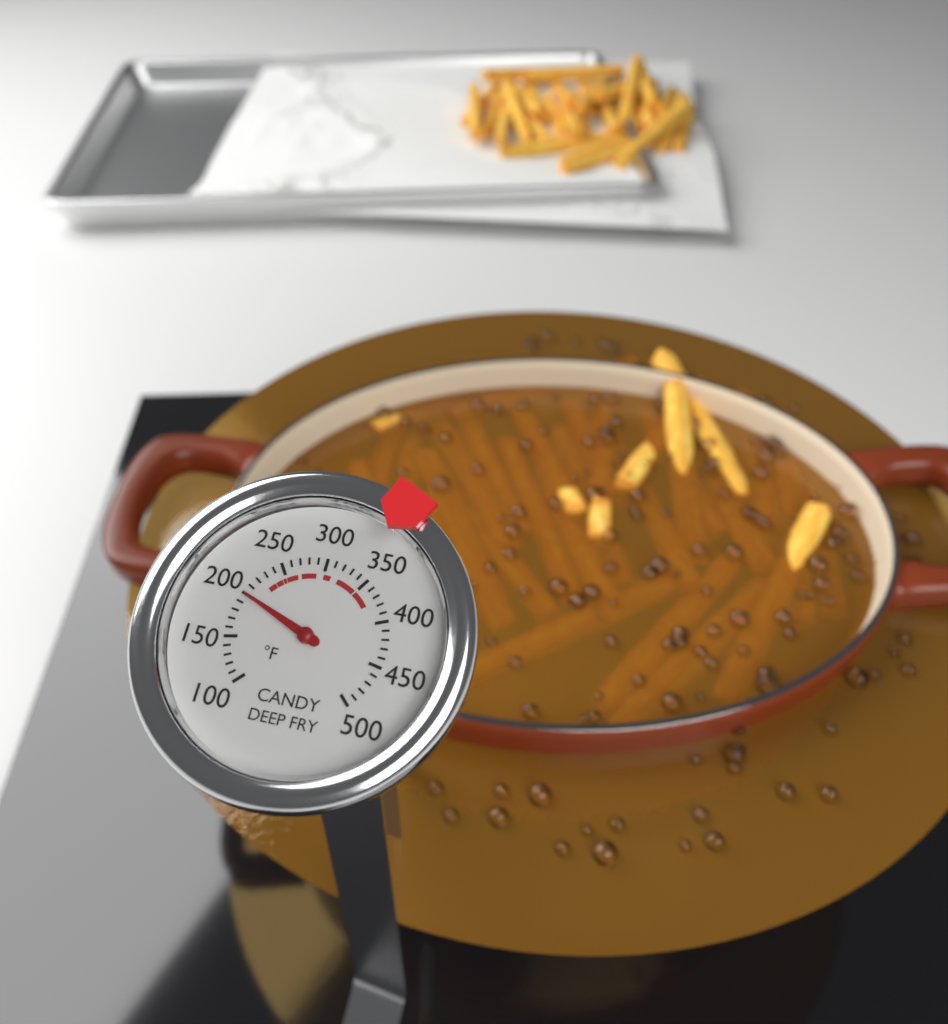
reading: 200 °F
